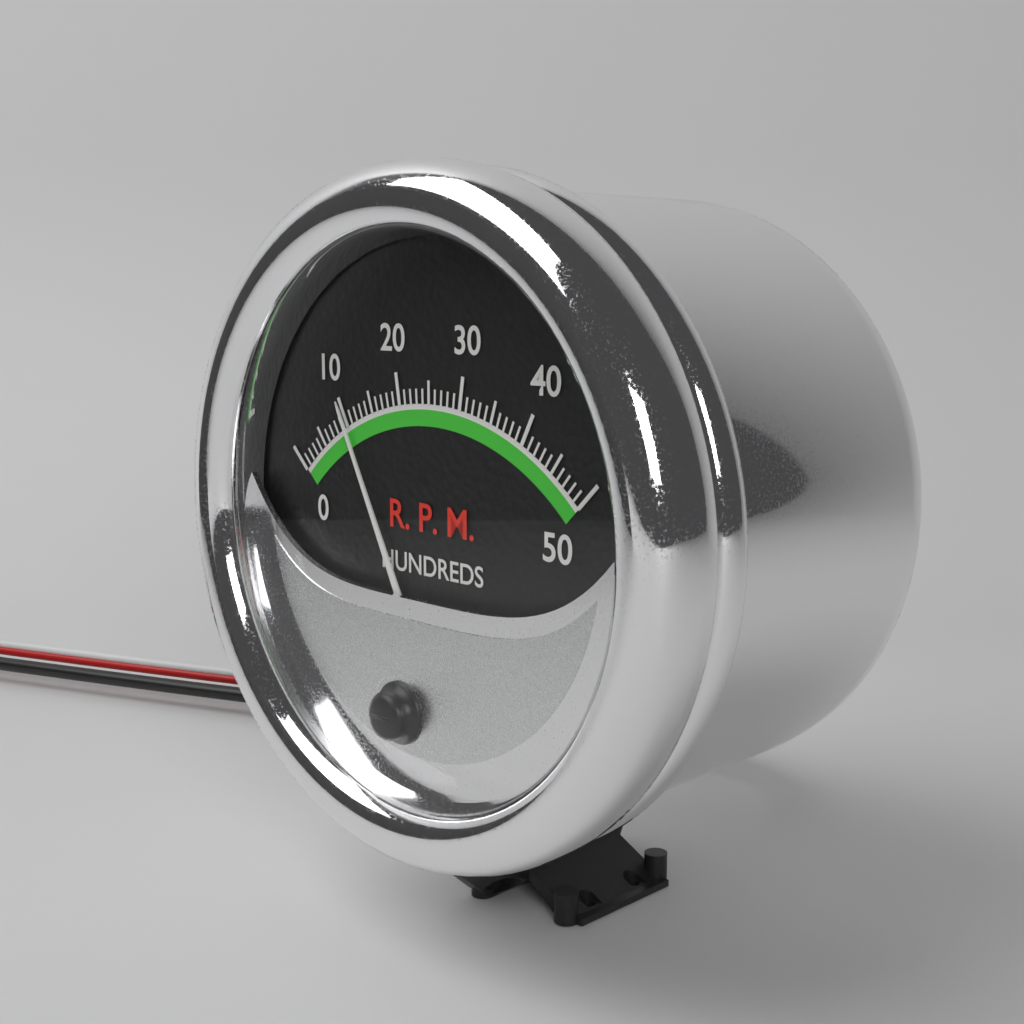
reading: 10 RPM x100
